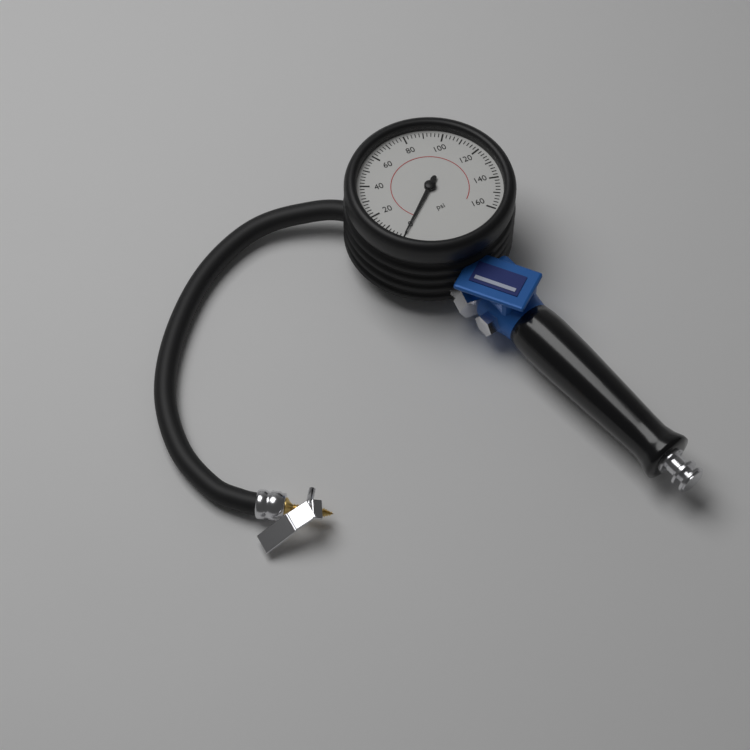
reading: 0 psi
